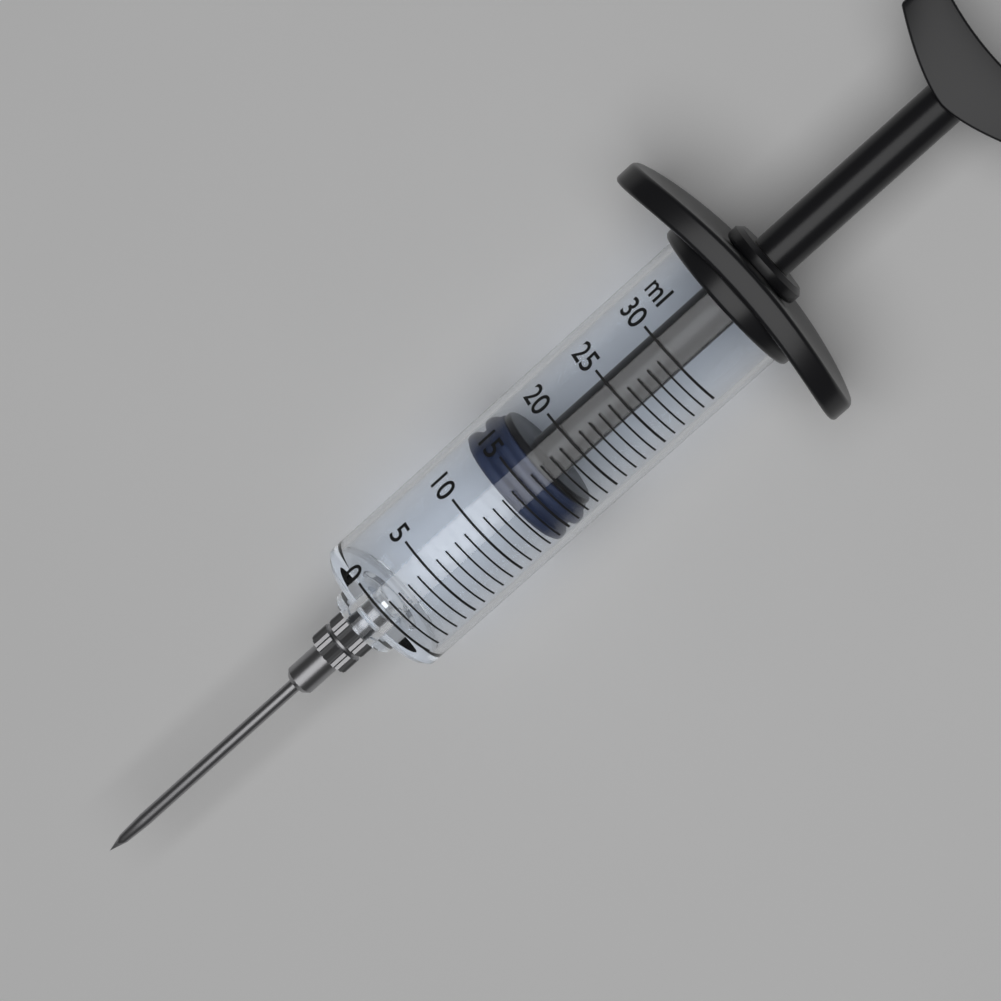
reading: 13 ml
